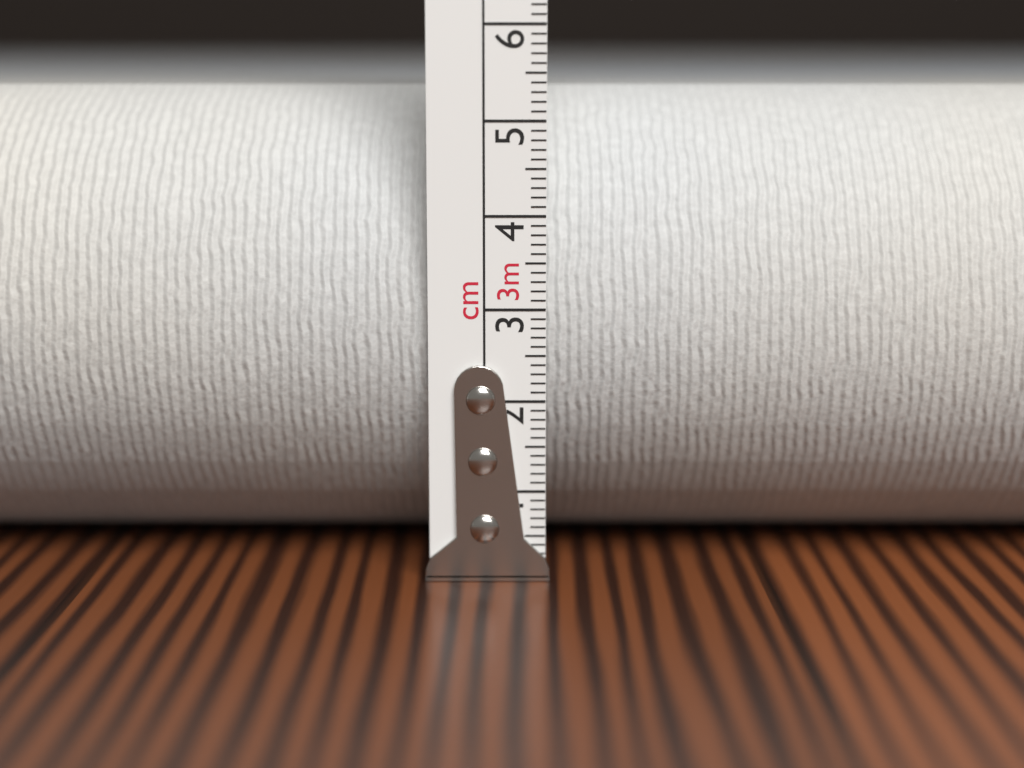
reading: 5.4 cm
